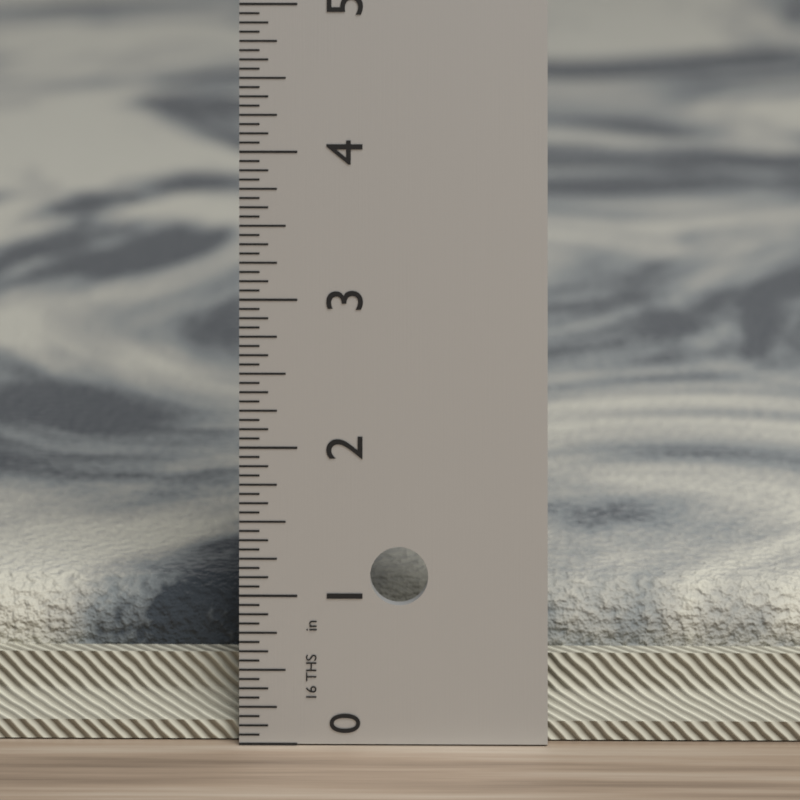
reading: 0.9375 in
